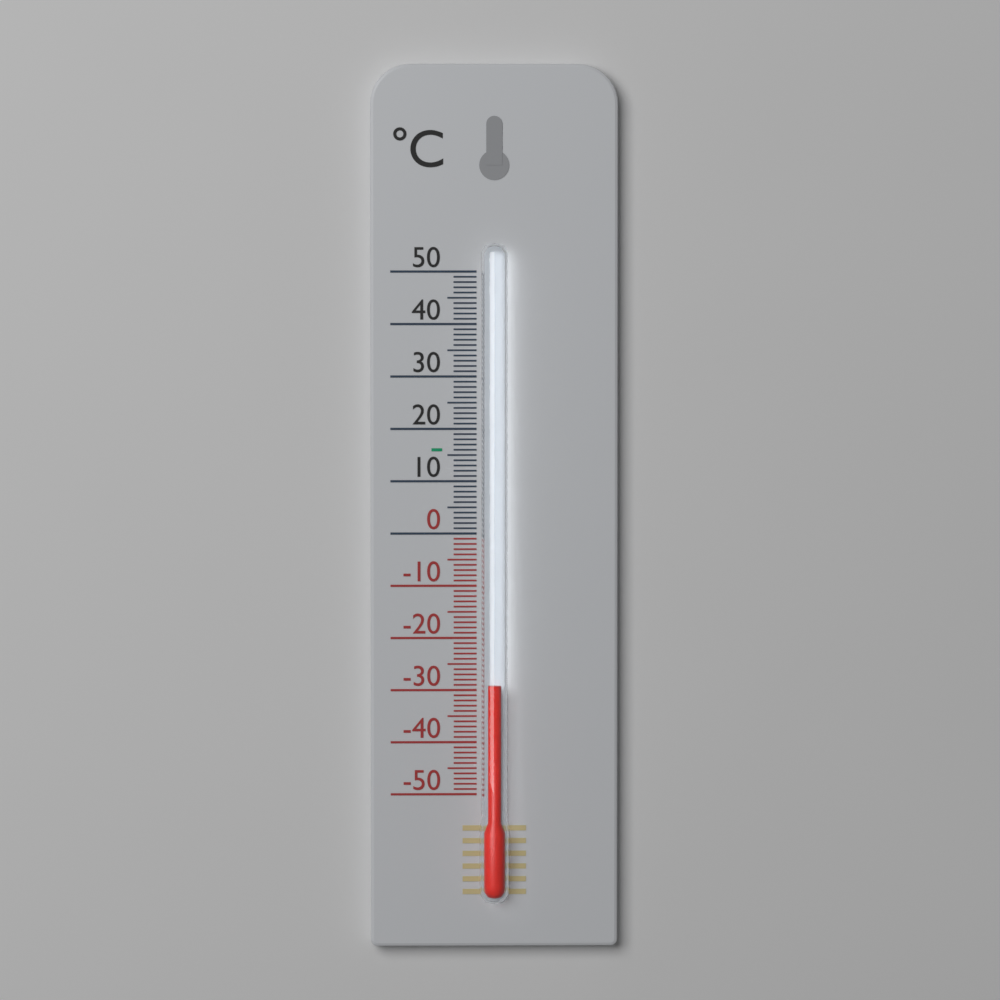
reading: -29 °C
